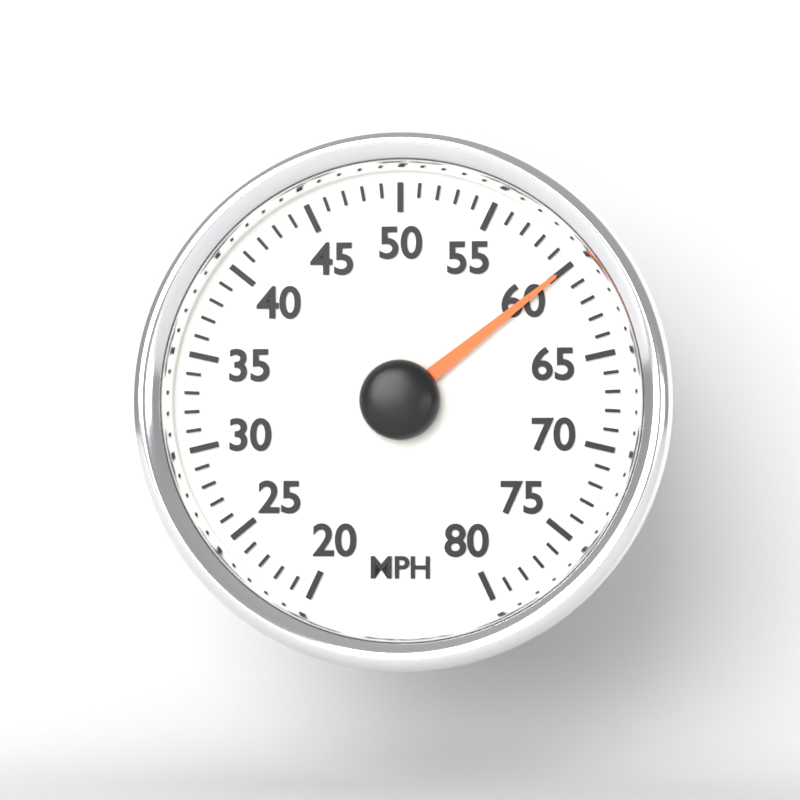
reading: 60 MPH
